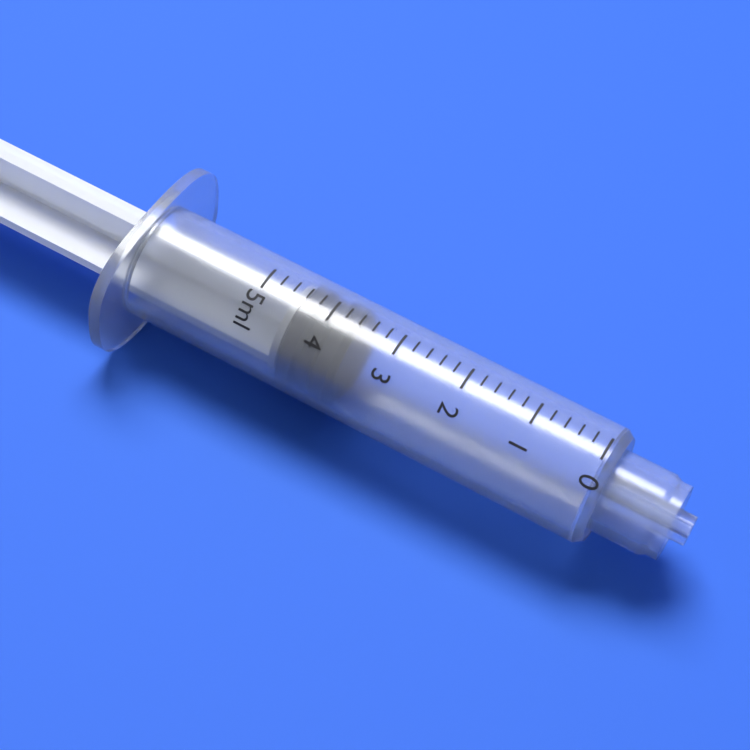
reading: 3.6 ml
